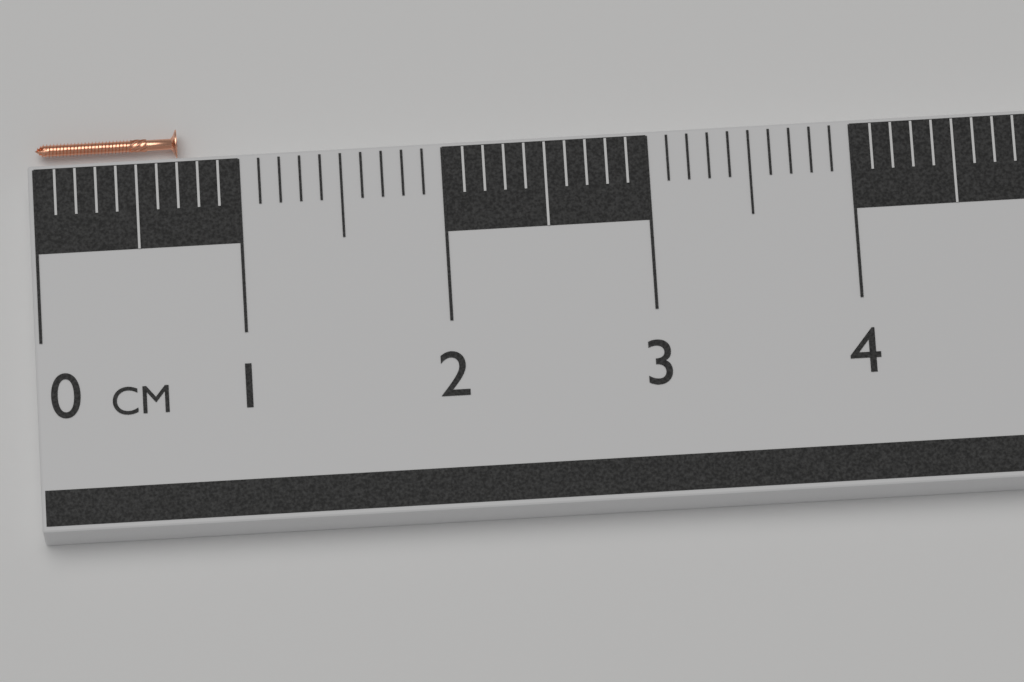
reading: 0.7 cm
